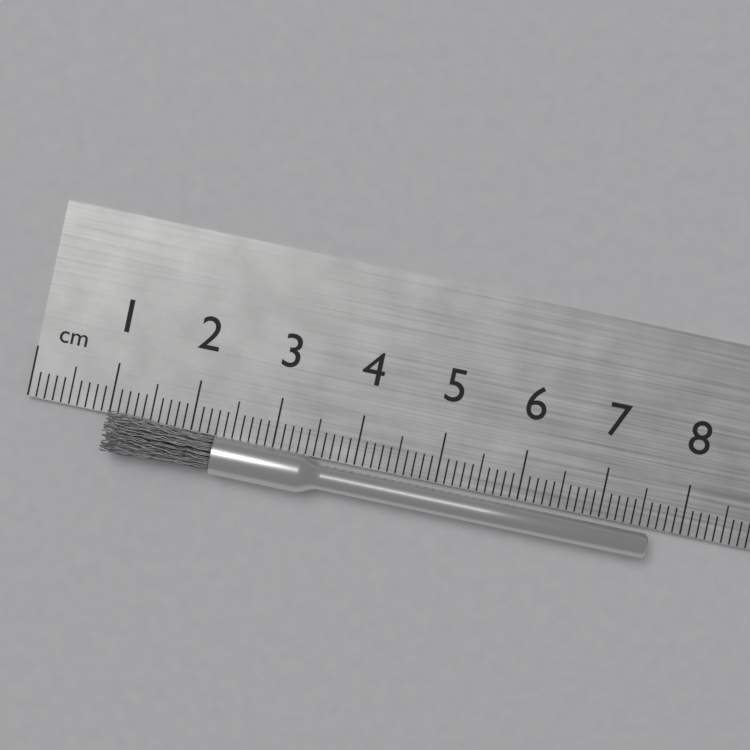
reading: 7.6 cm
